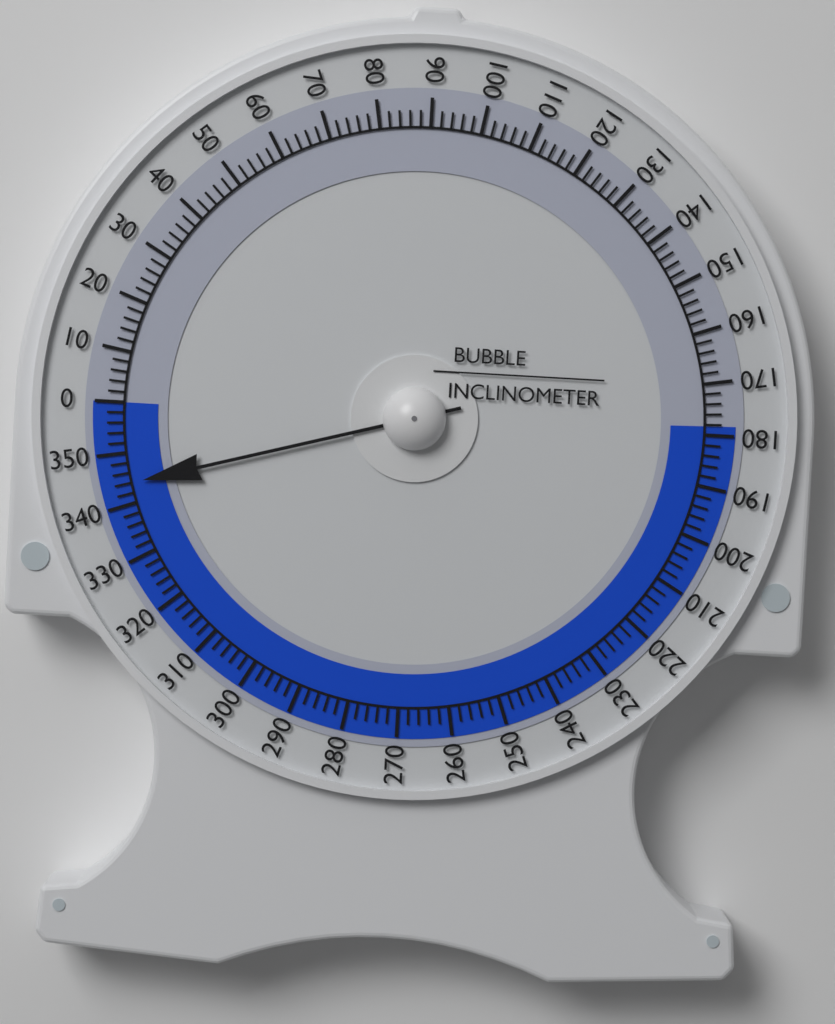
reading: 344 (no unit)
